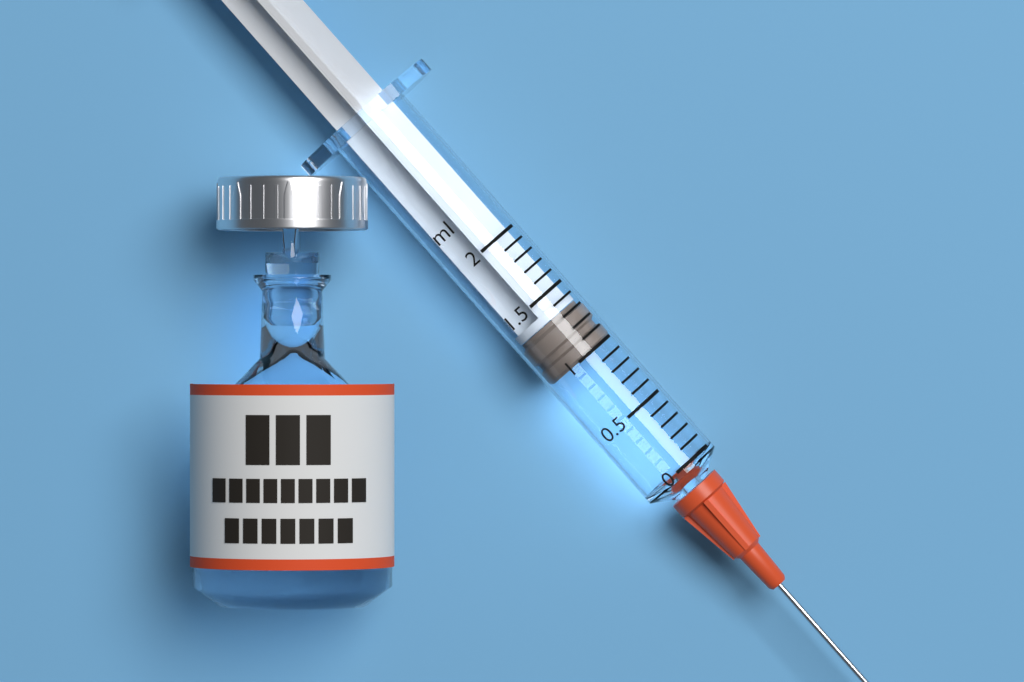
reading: 1.0 ml
